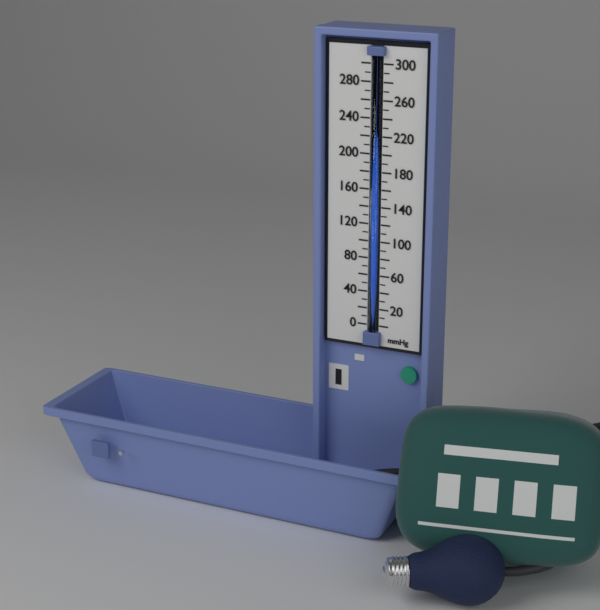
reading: 220 mmHg
